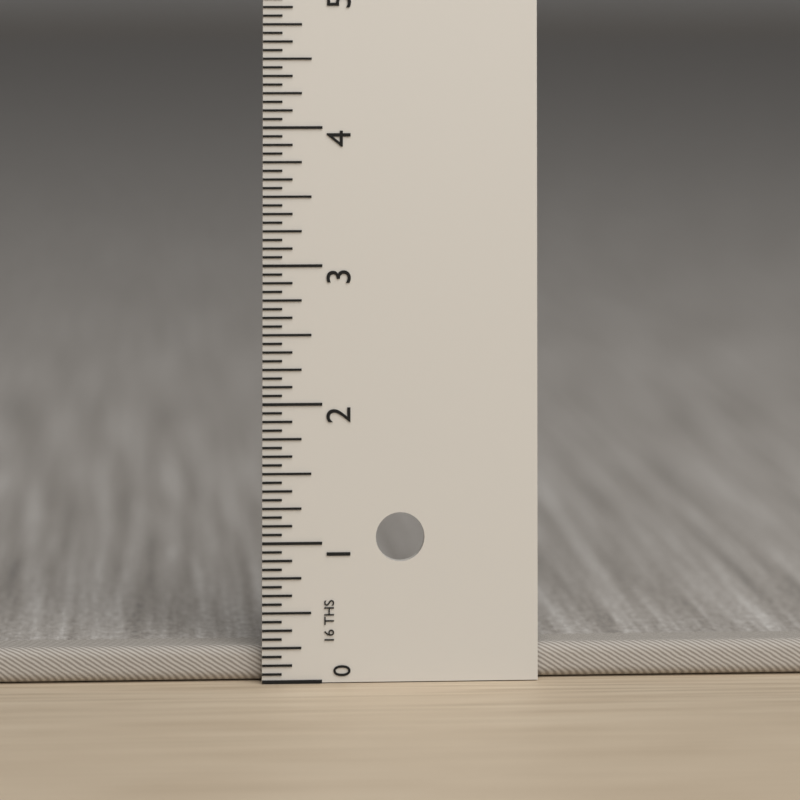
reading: 0.2500 in
